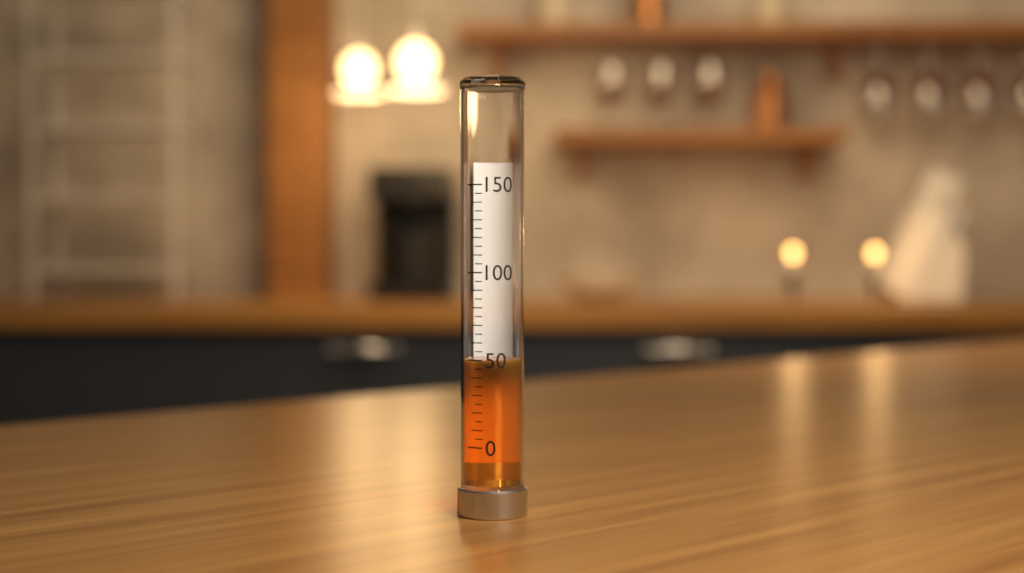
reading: 50 (no unit)
